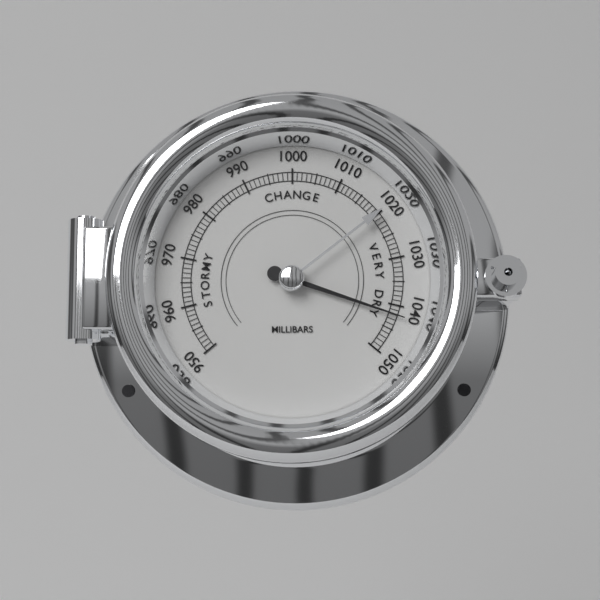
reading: 1042 mbar
